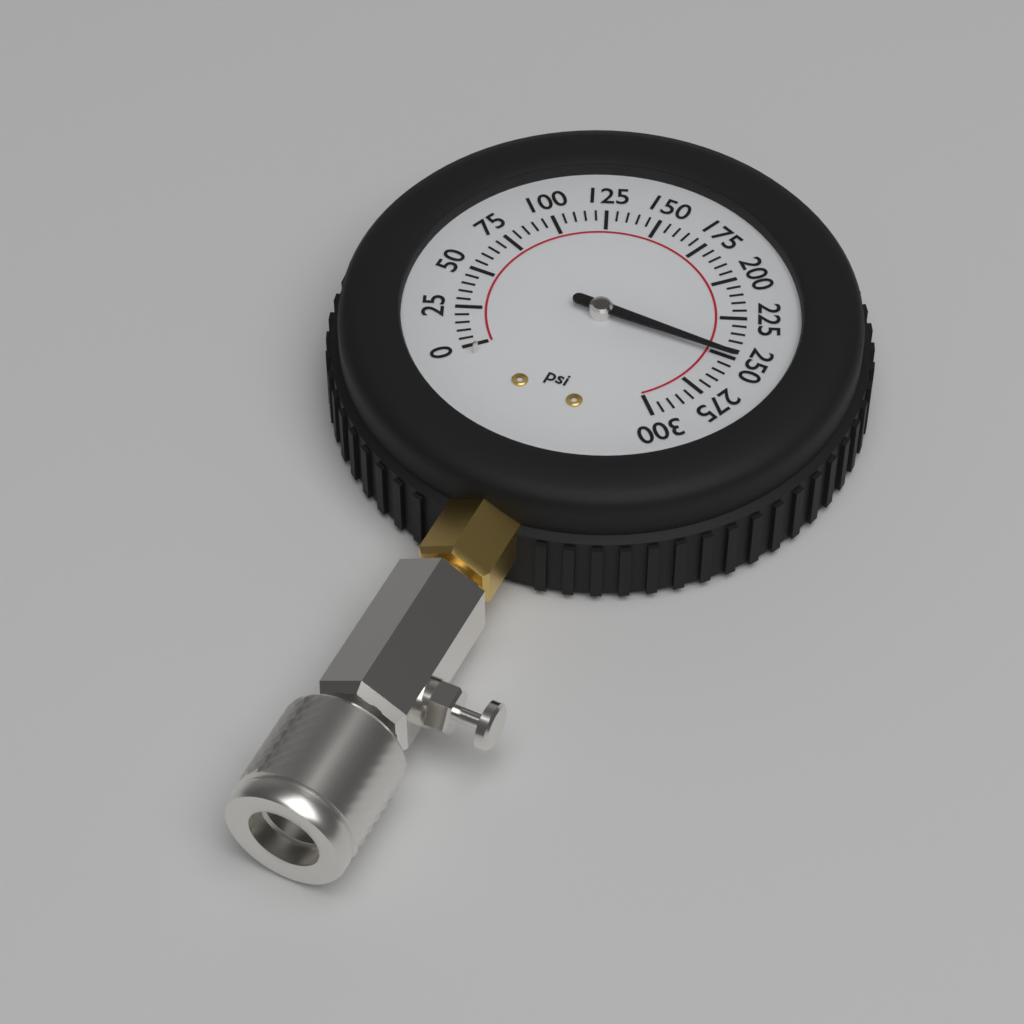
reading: 250 psi
